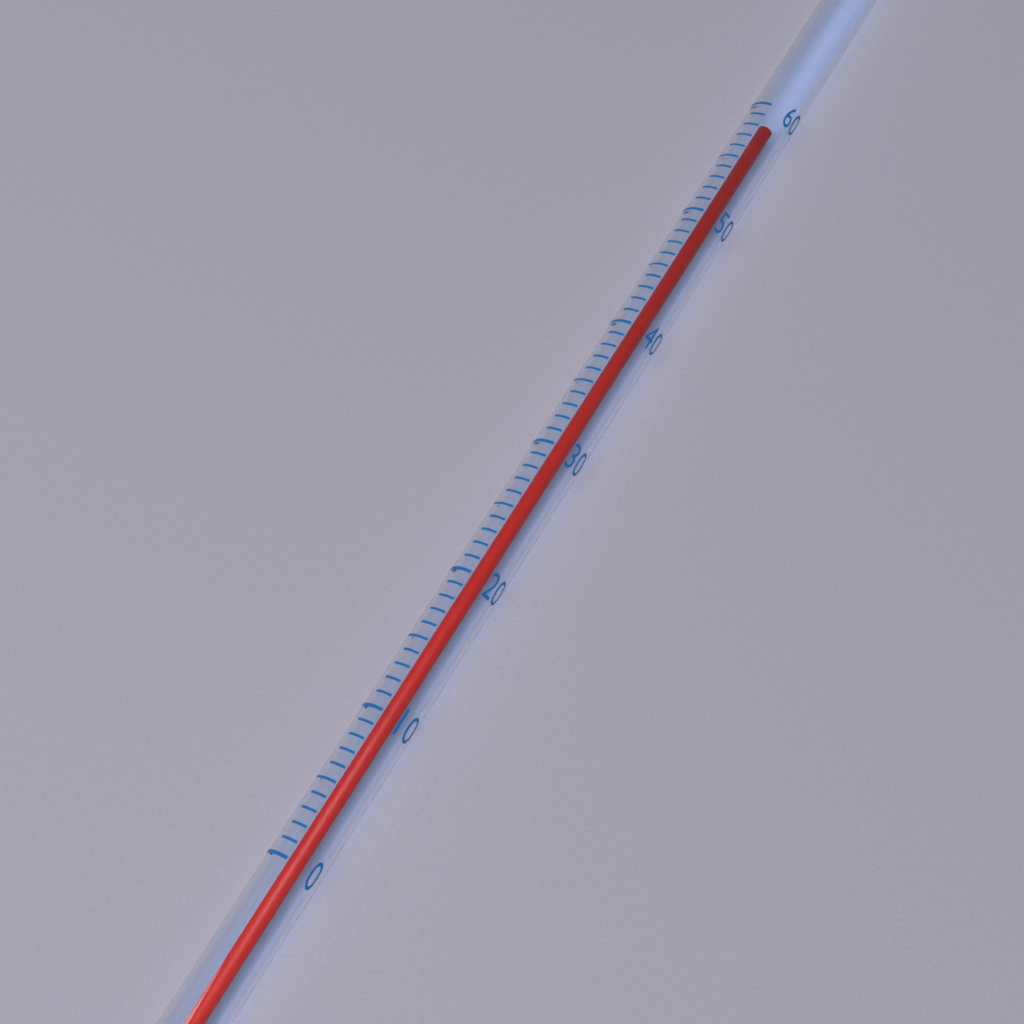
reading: 59 (no unit)
